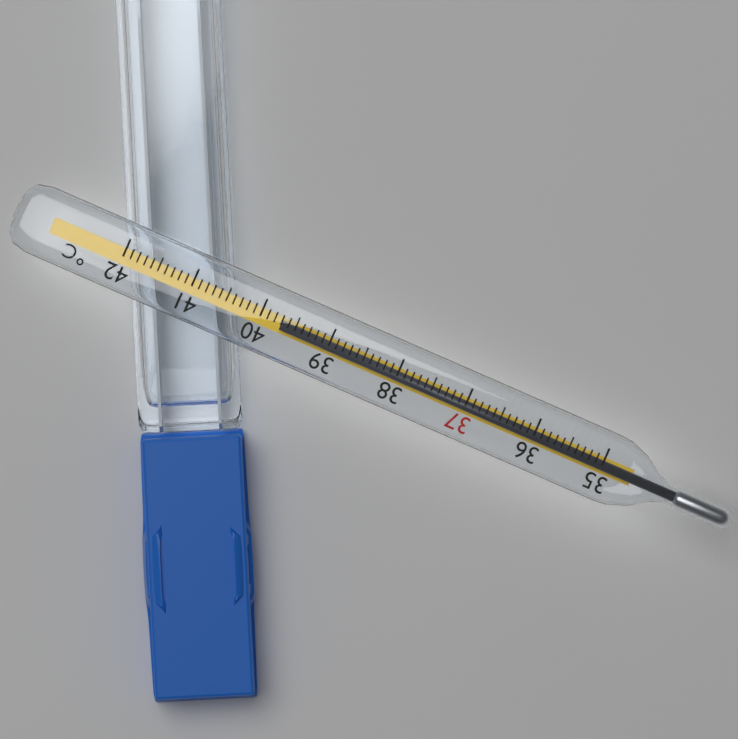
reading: 39.7 °C
